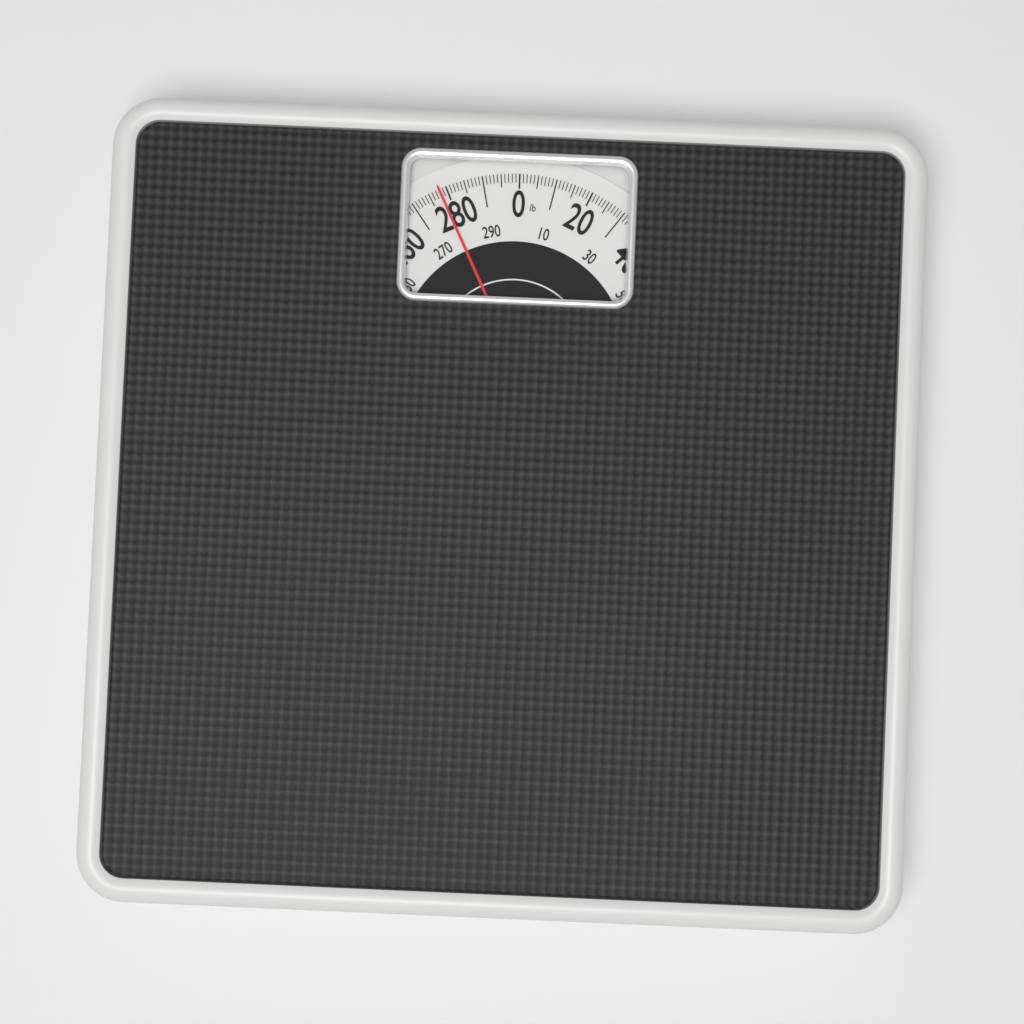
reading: 278 lb
